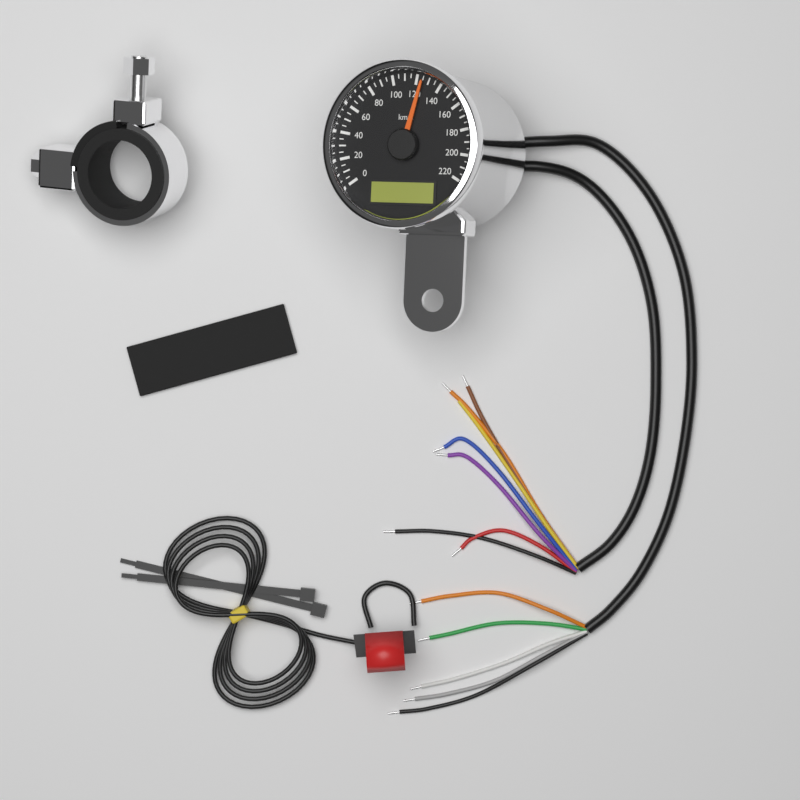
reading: 125 km/h
